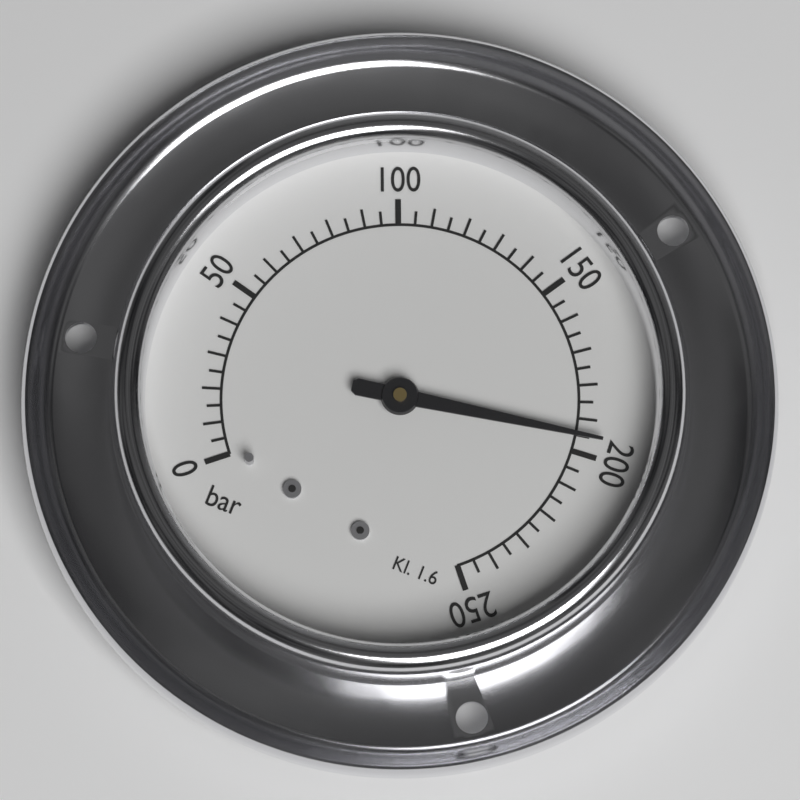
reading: 195 bar
